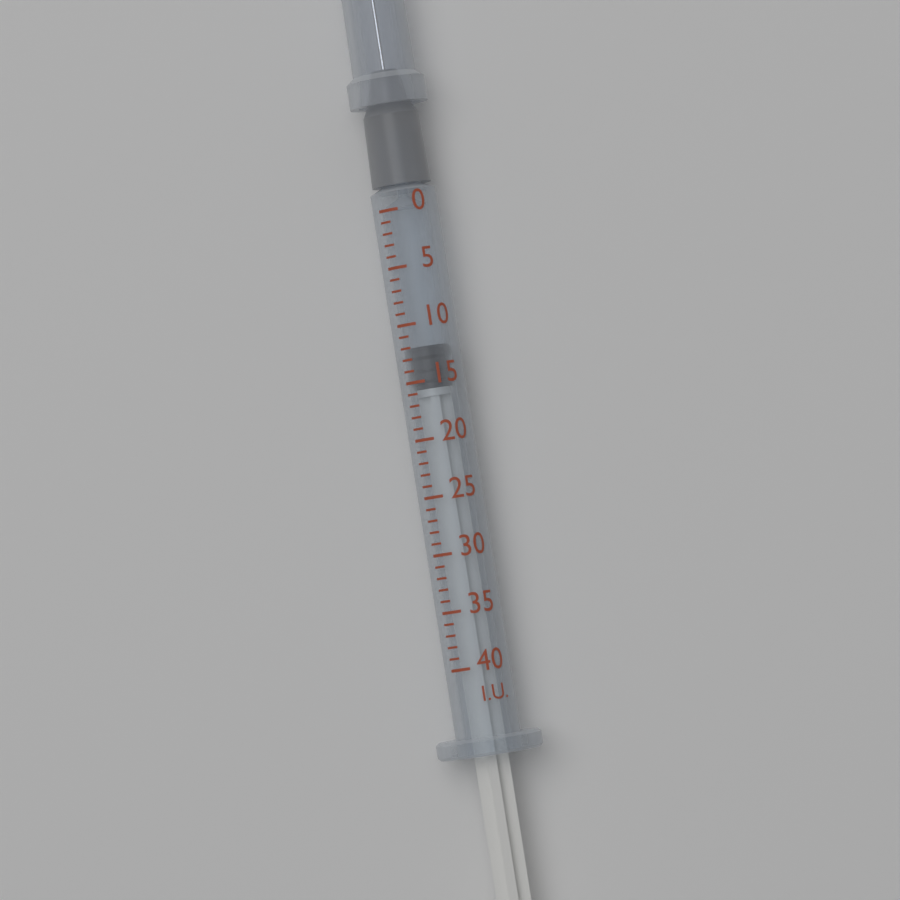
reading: 12 I.U.
